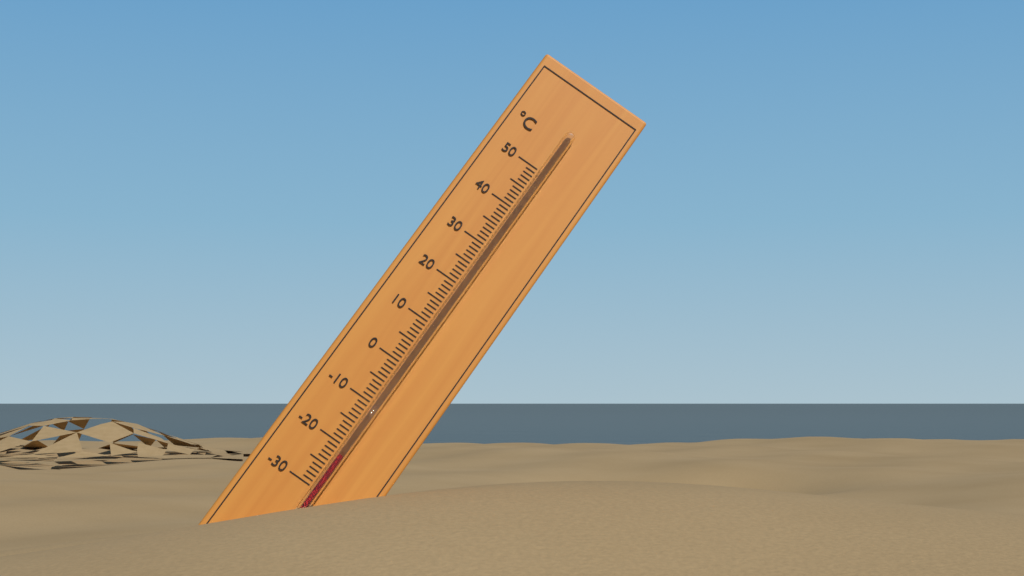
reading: -22 °C
